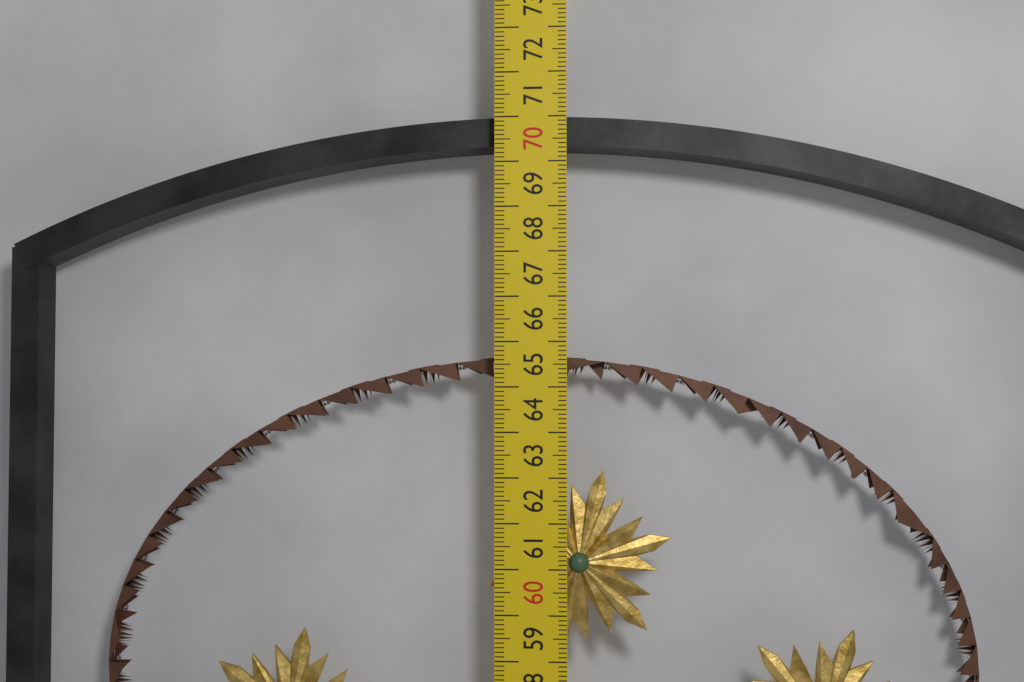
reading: 70.1 cm
